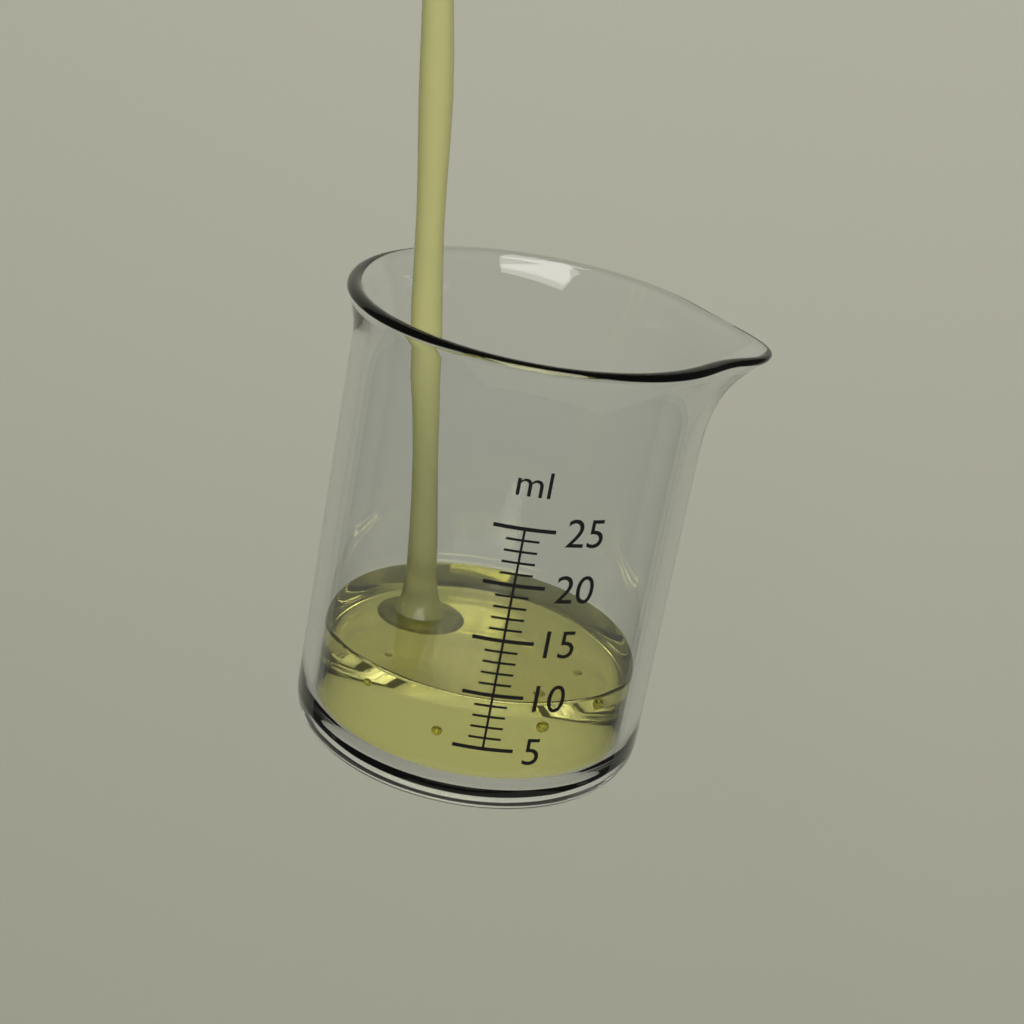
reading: 9 ml
